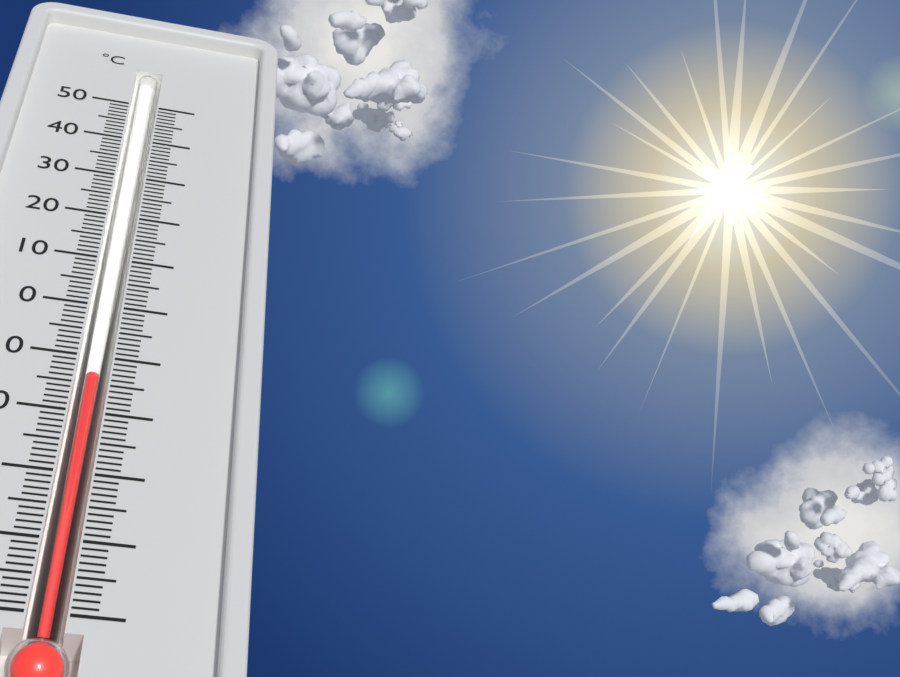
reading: -13 °C
